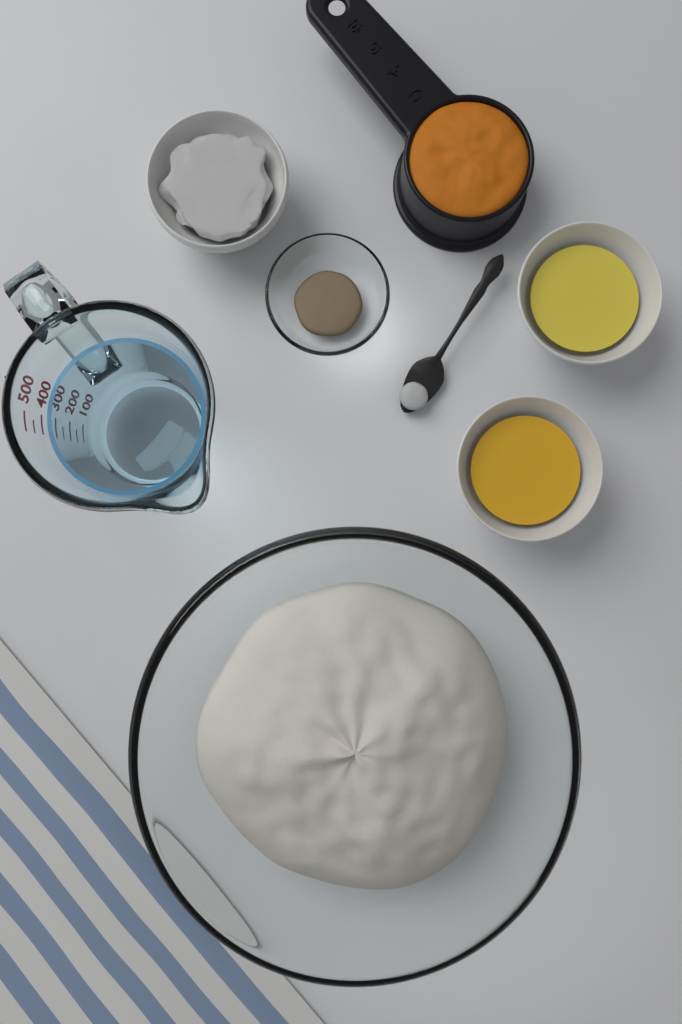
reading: 400 ml
